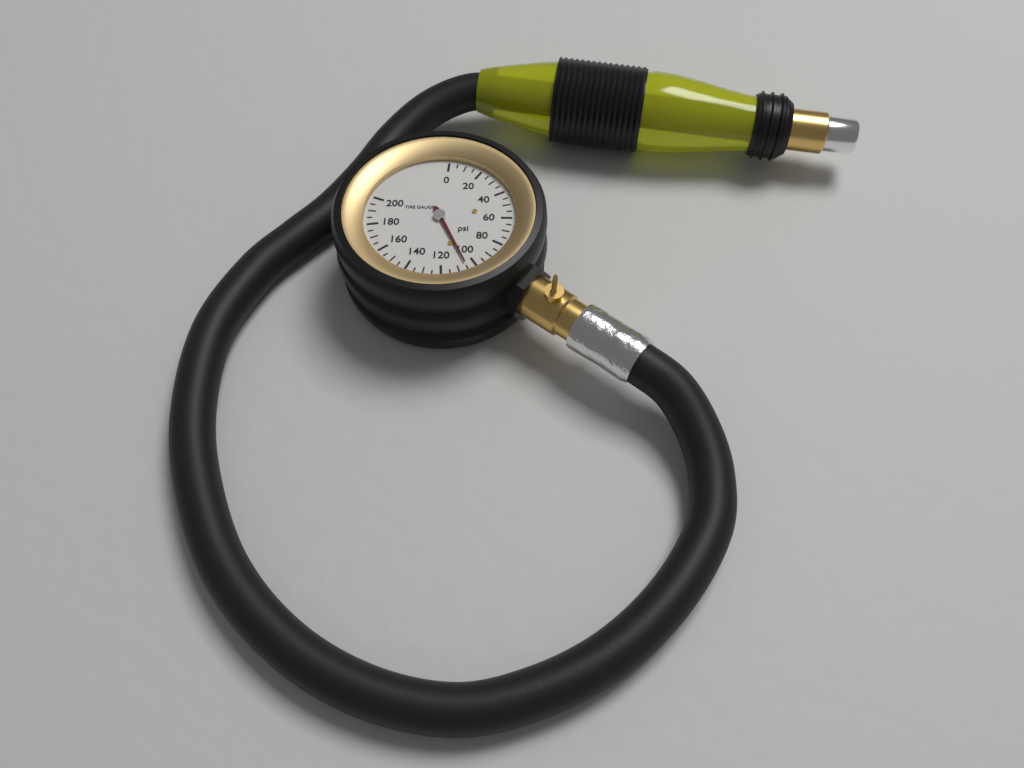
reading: 105 psi
